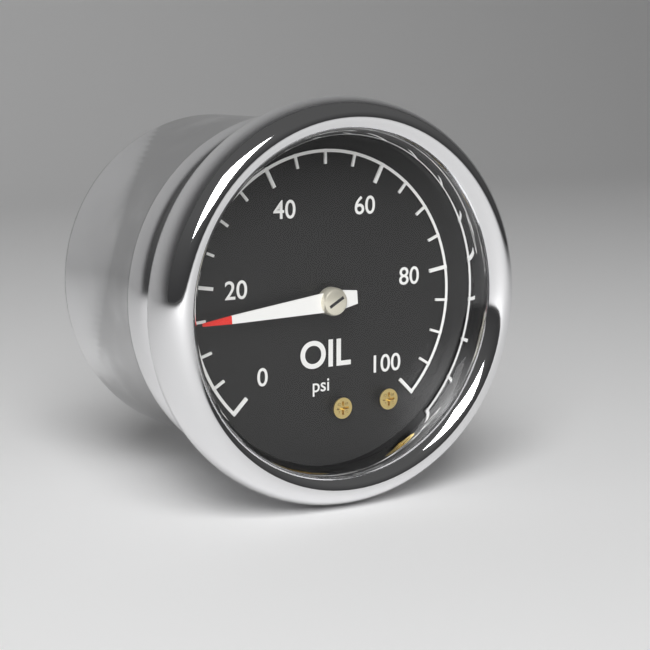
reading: 15 psi
